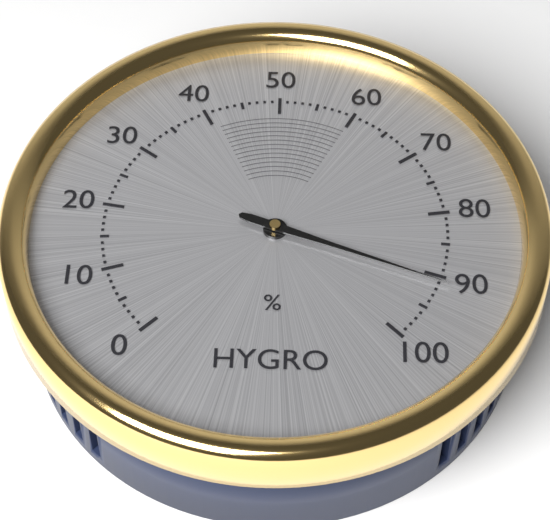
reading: 91 %
